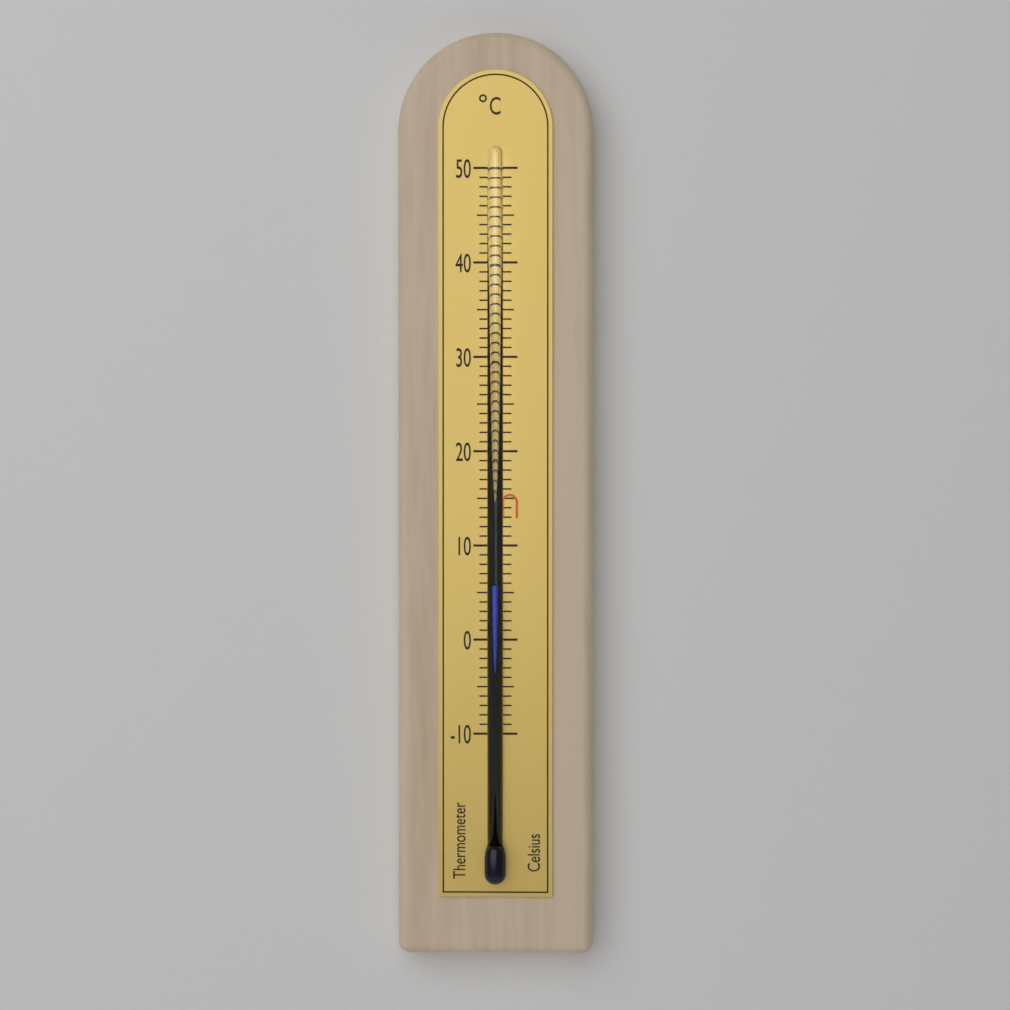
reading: 6 °C
